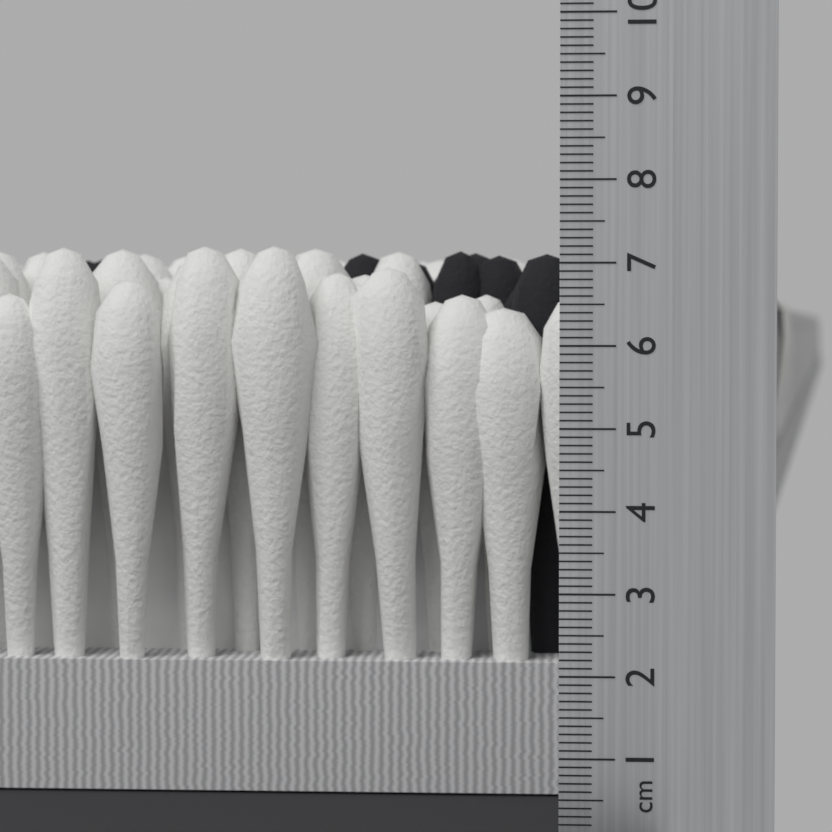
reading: 7.3 cm
